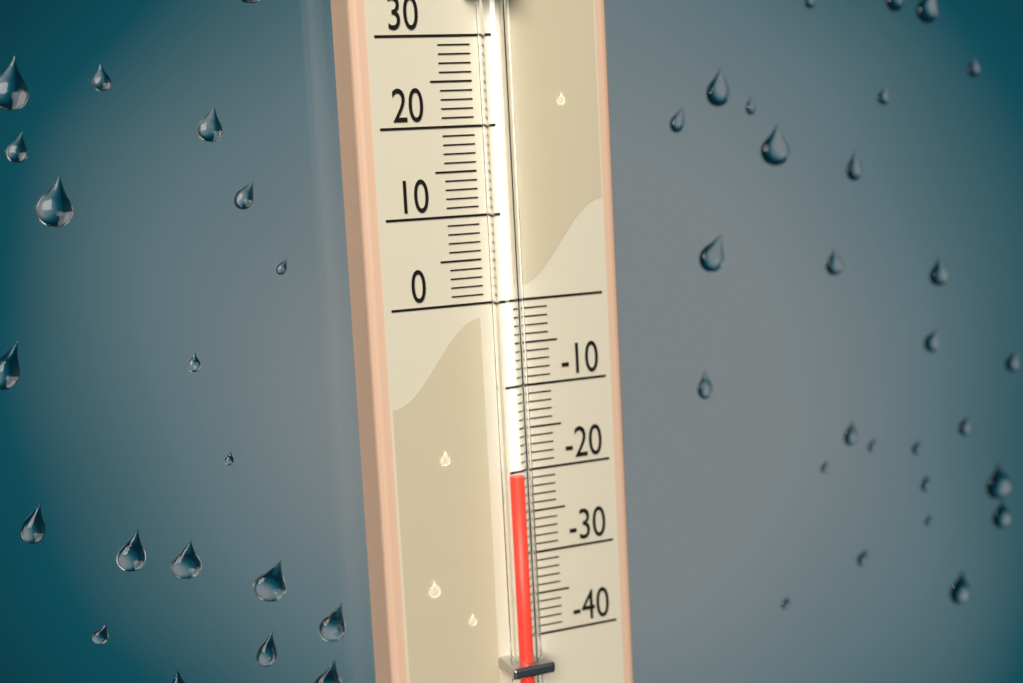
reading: -20 (no unit)
